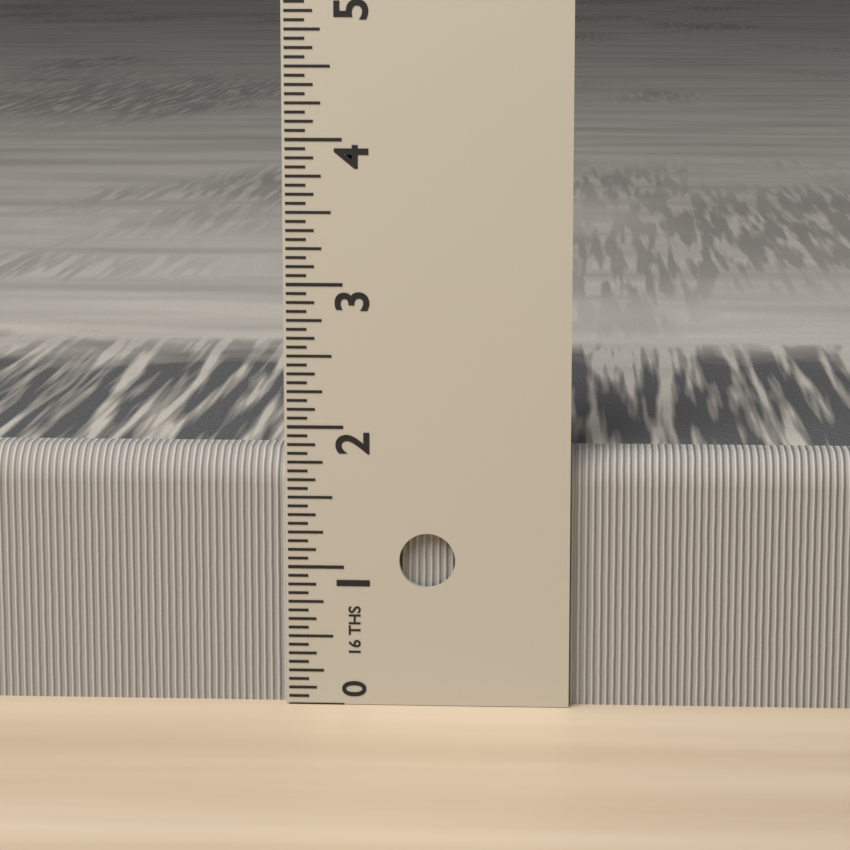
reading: 1.8125 in
